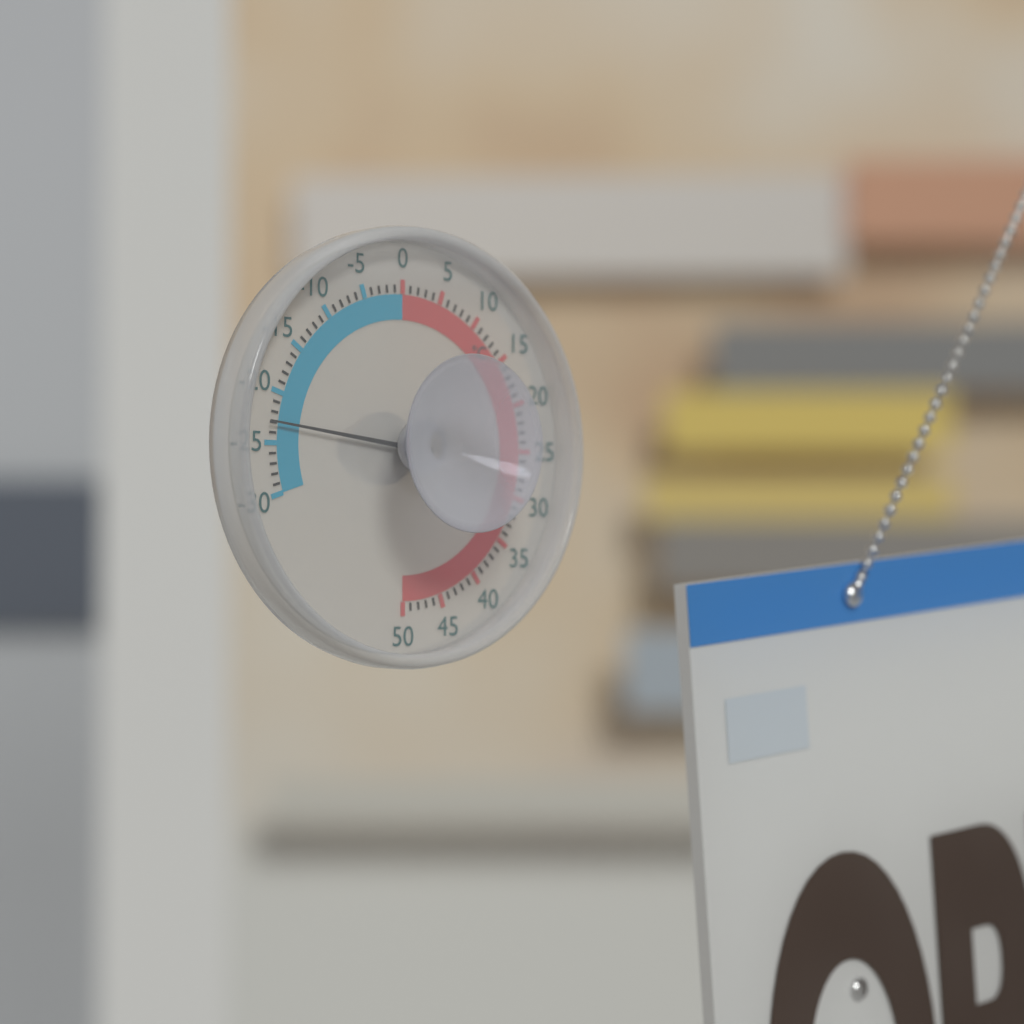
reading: -23 °C
